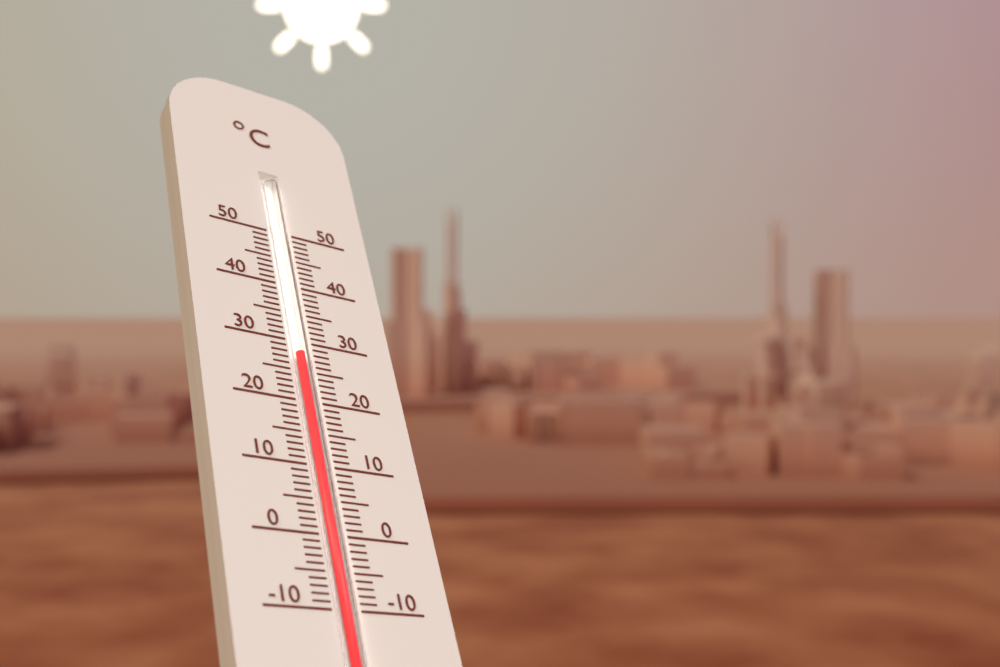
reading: 28 °C
